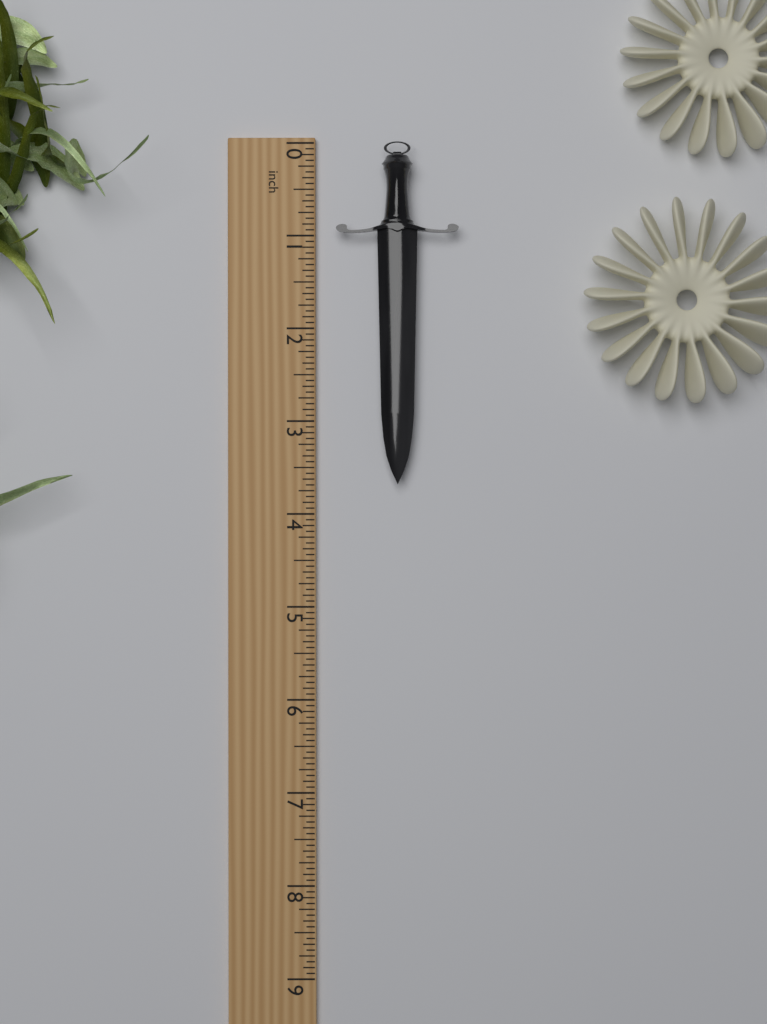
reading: 3.6875 inch
